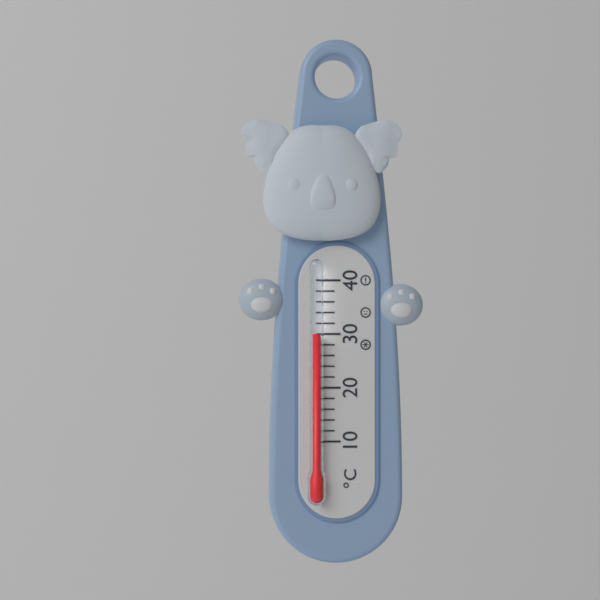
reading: 30 °C
